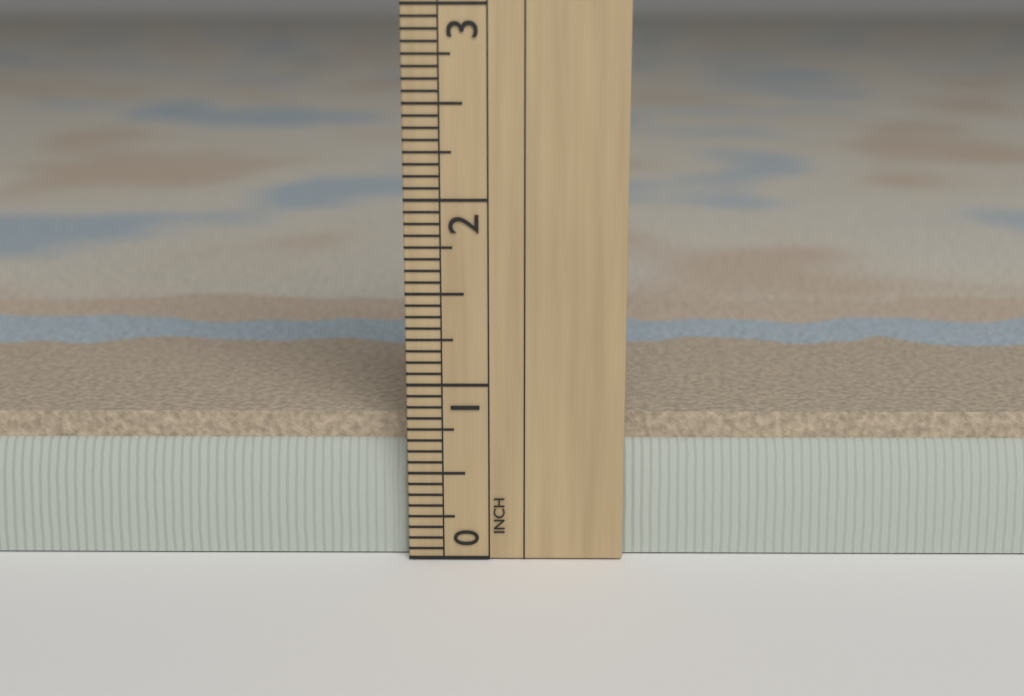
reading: 0.8125 in
